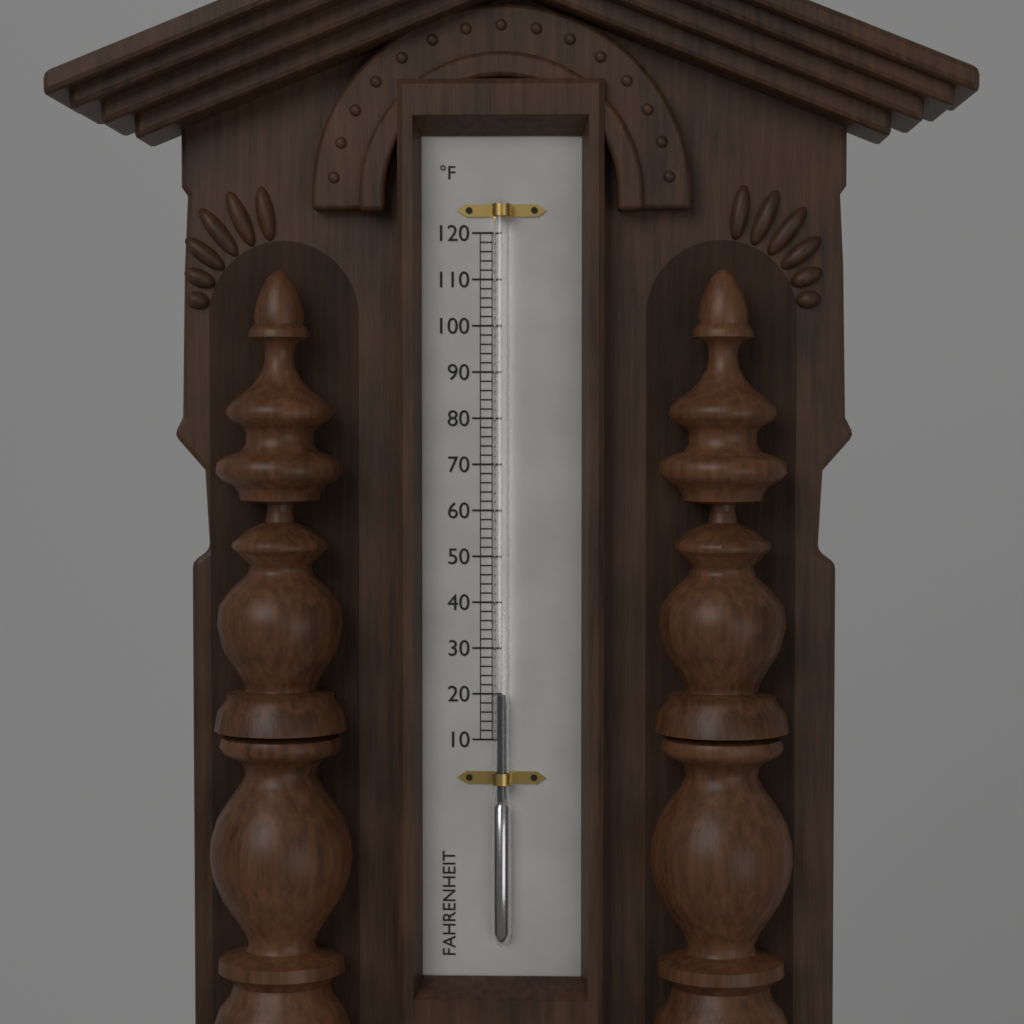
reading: 20 °F
